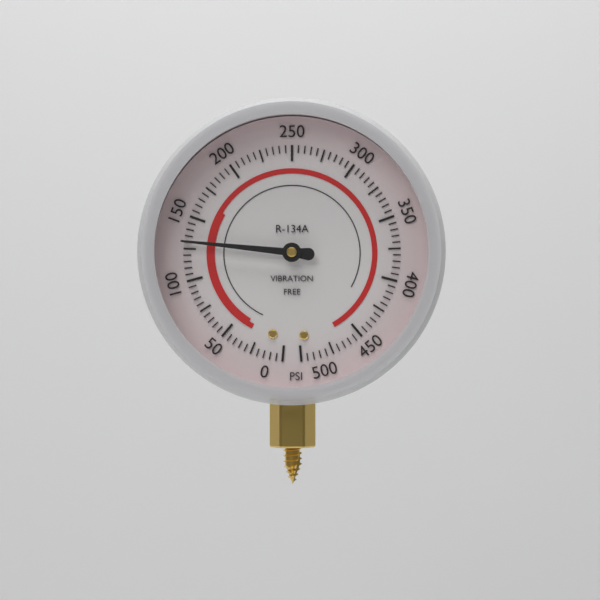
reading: 130 psi
